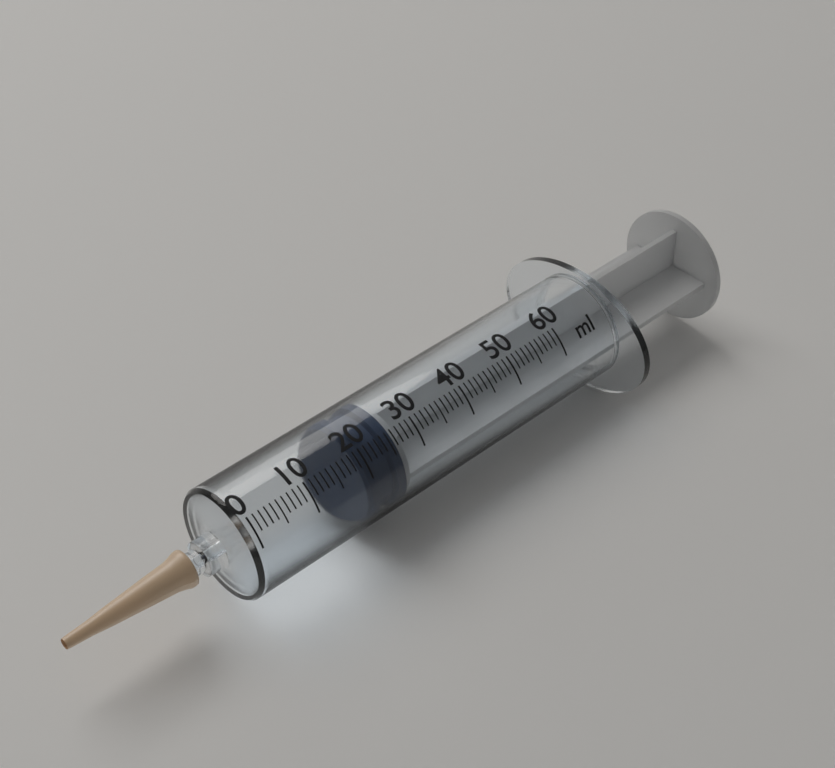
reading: 19 ml
